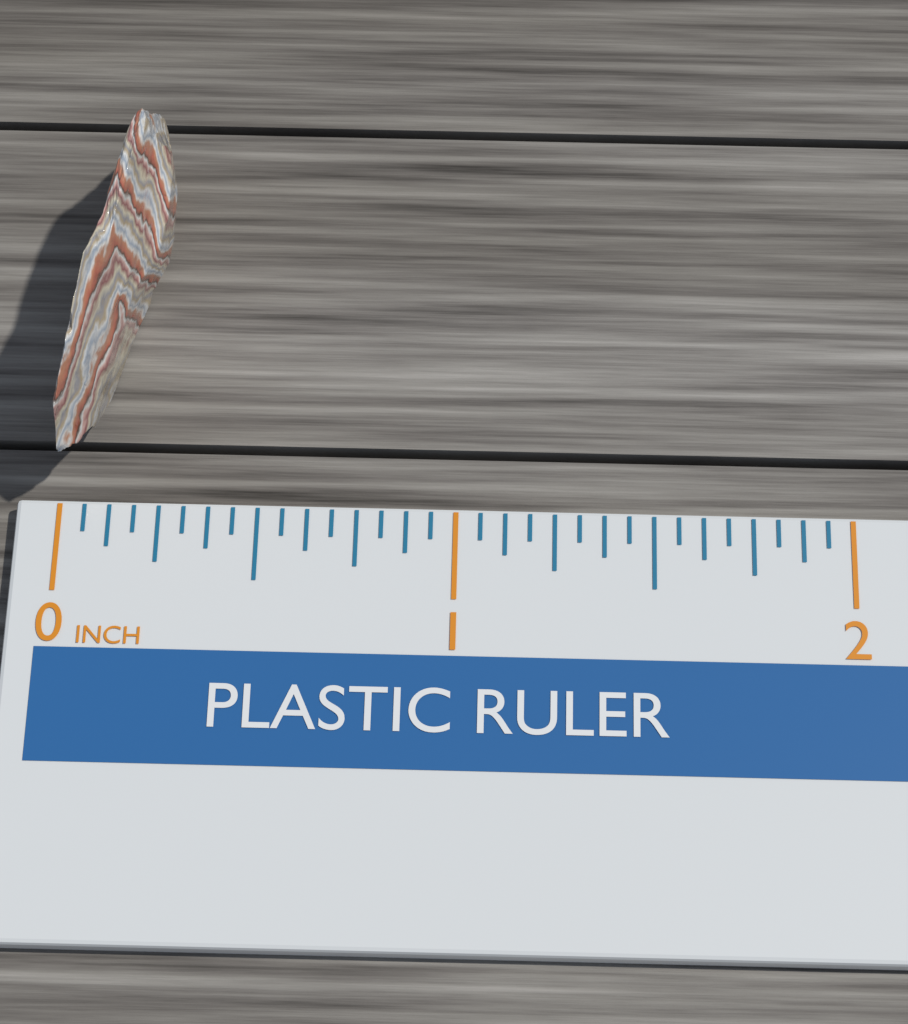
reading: 0.2500 inch
